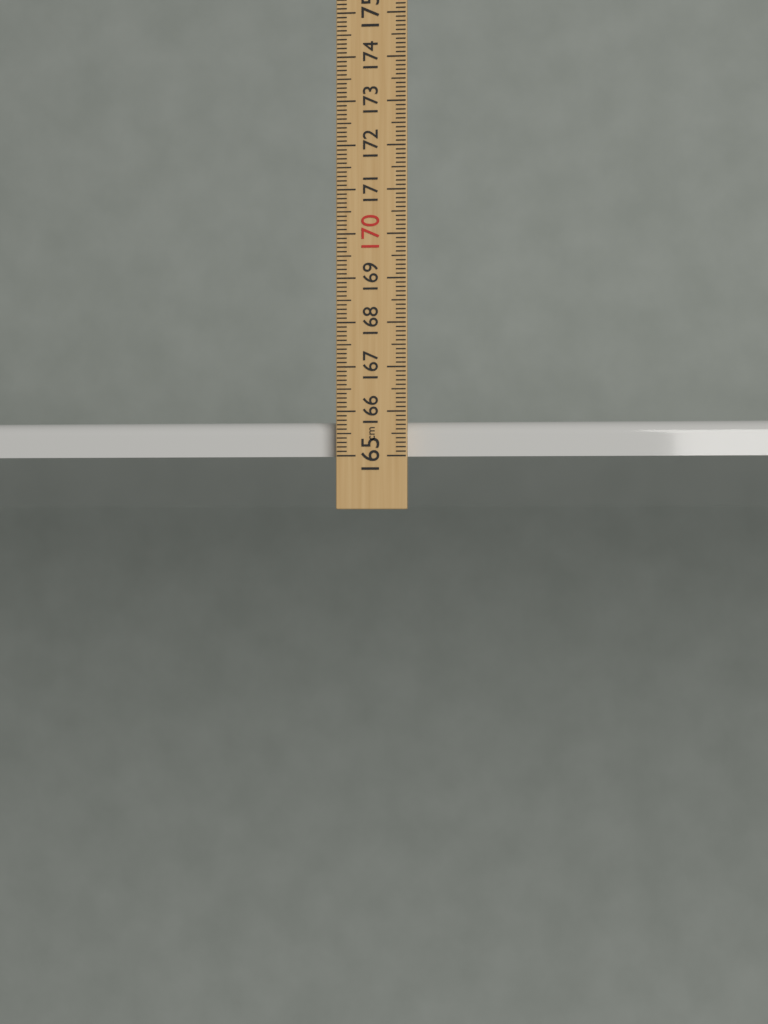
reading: 165.8 cm
